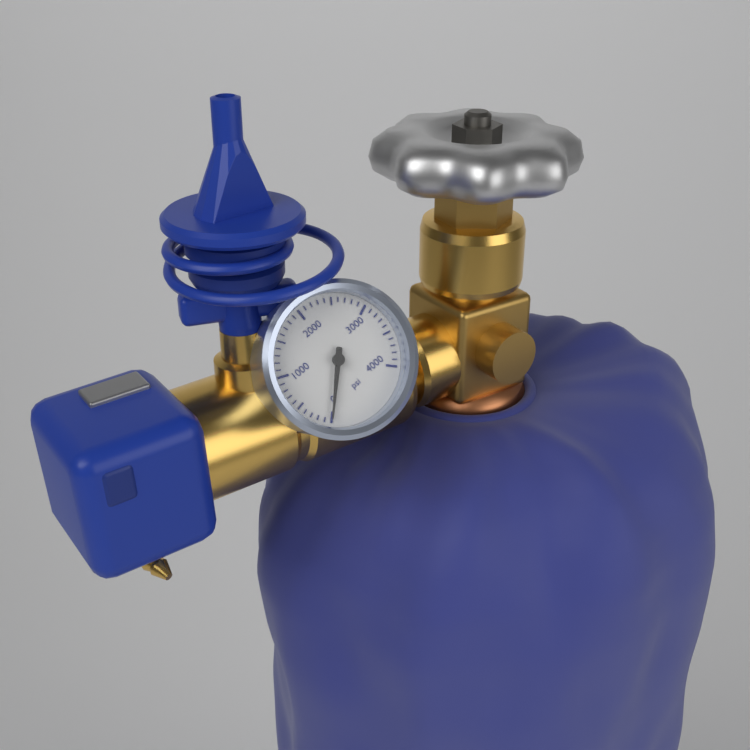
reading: 0 psi
